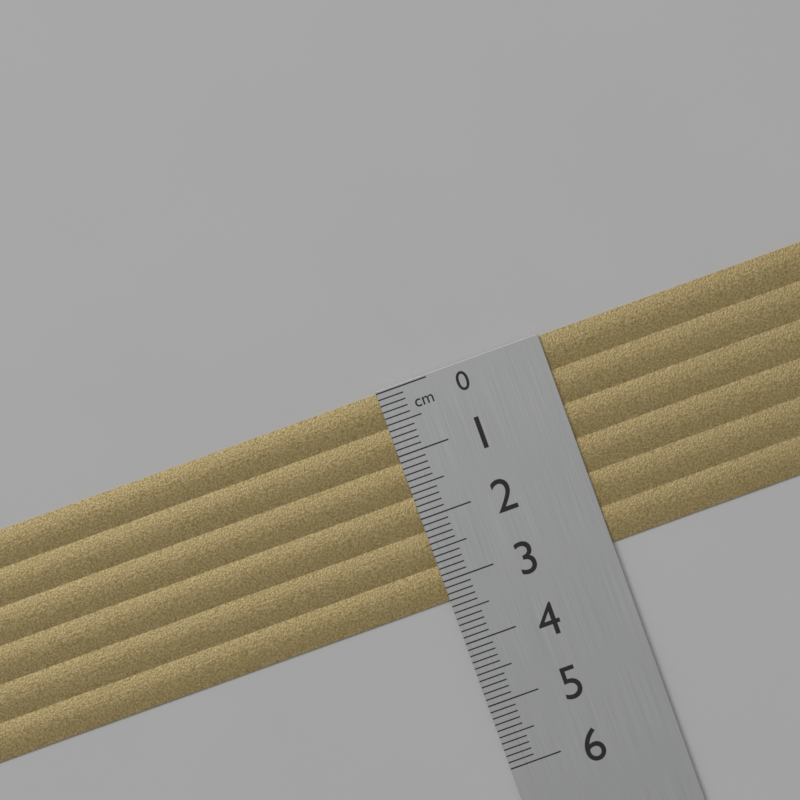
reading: 3.3 cm
